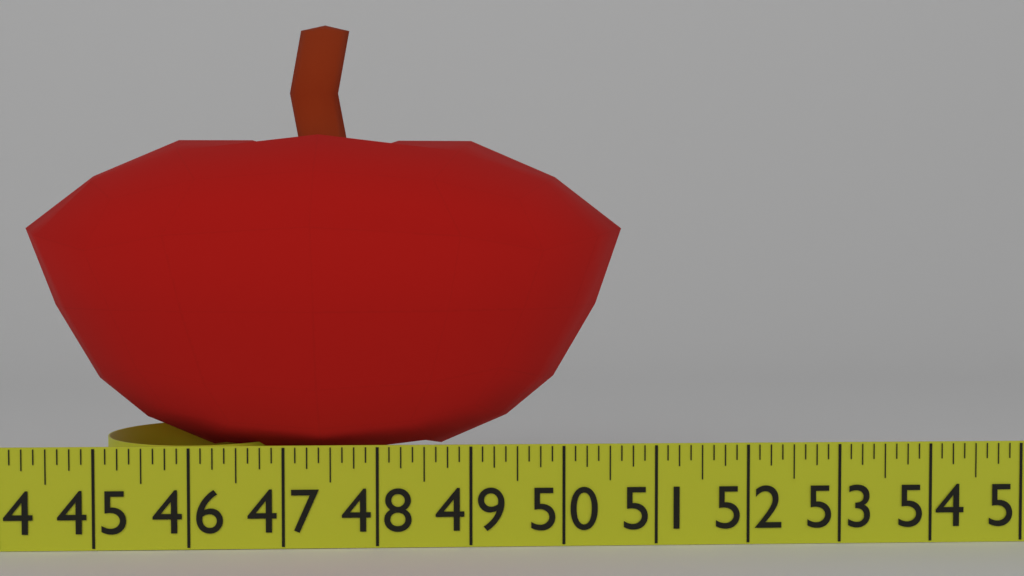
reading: 50.750 in
